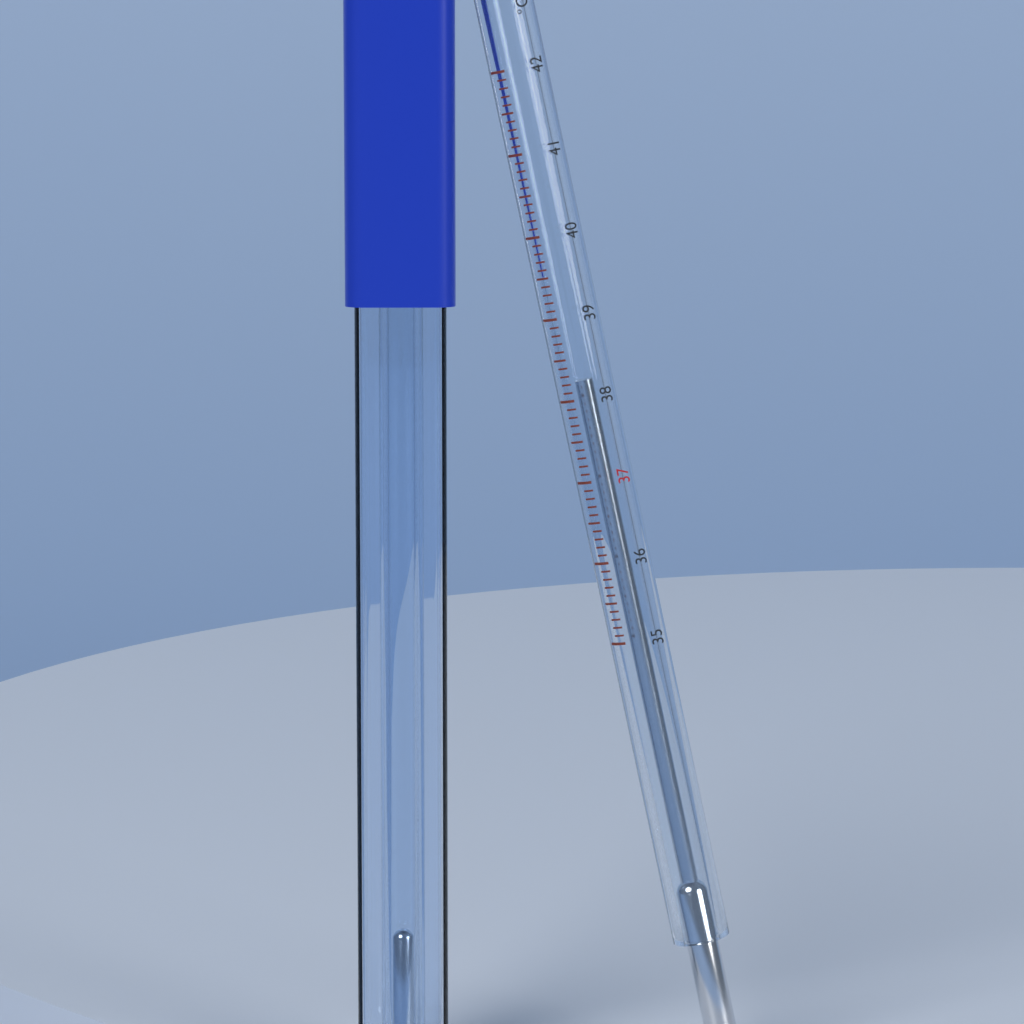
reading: 38.2 °C
